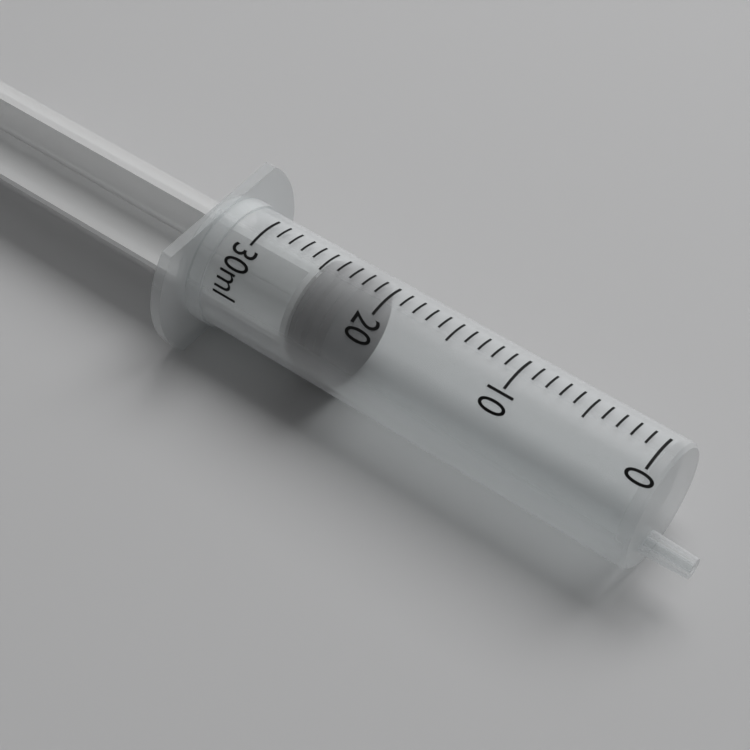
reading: 22 ml
